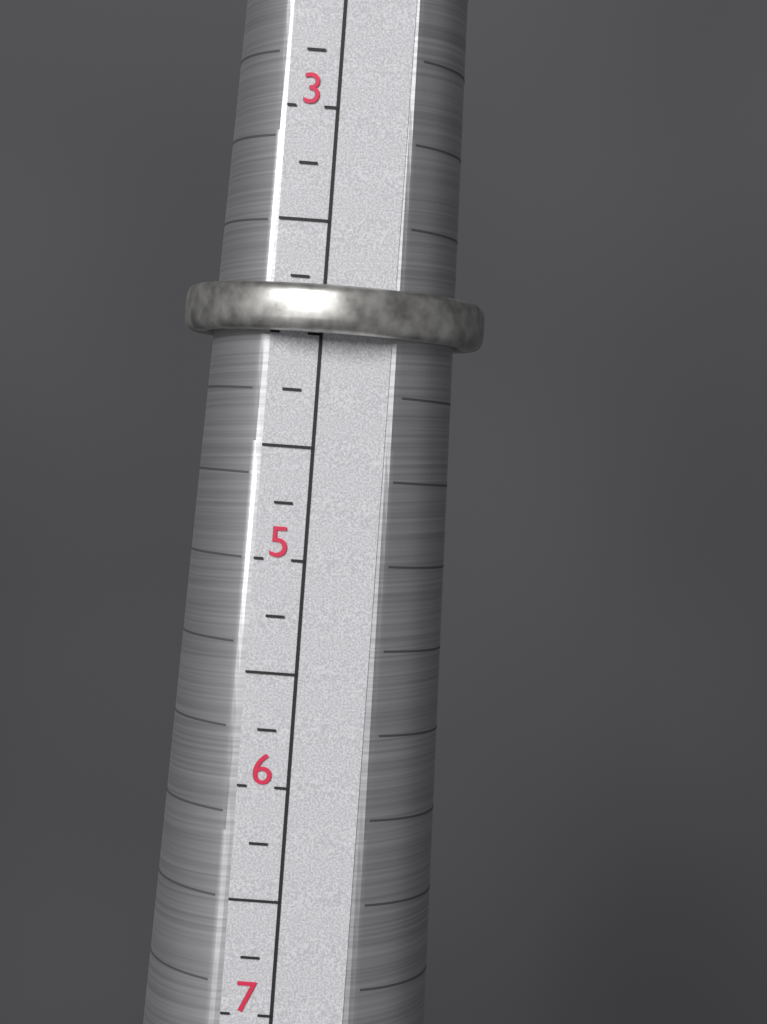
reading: 4.00 (no unit)
